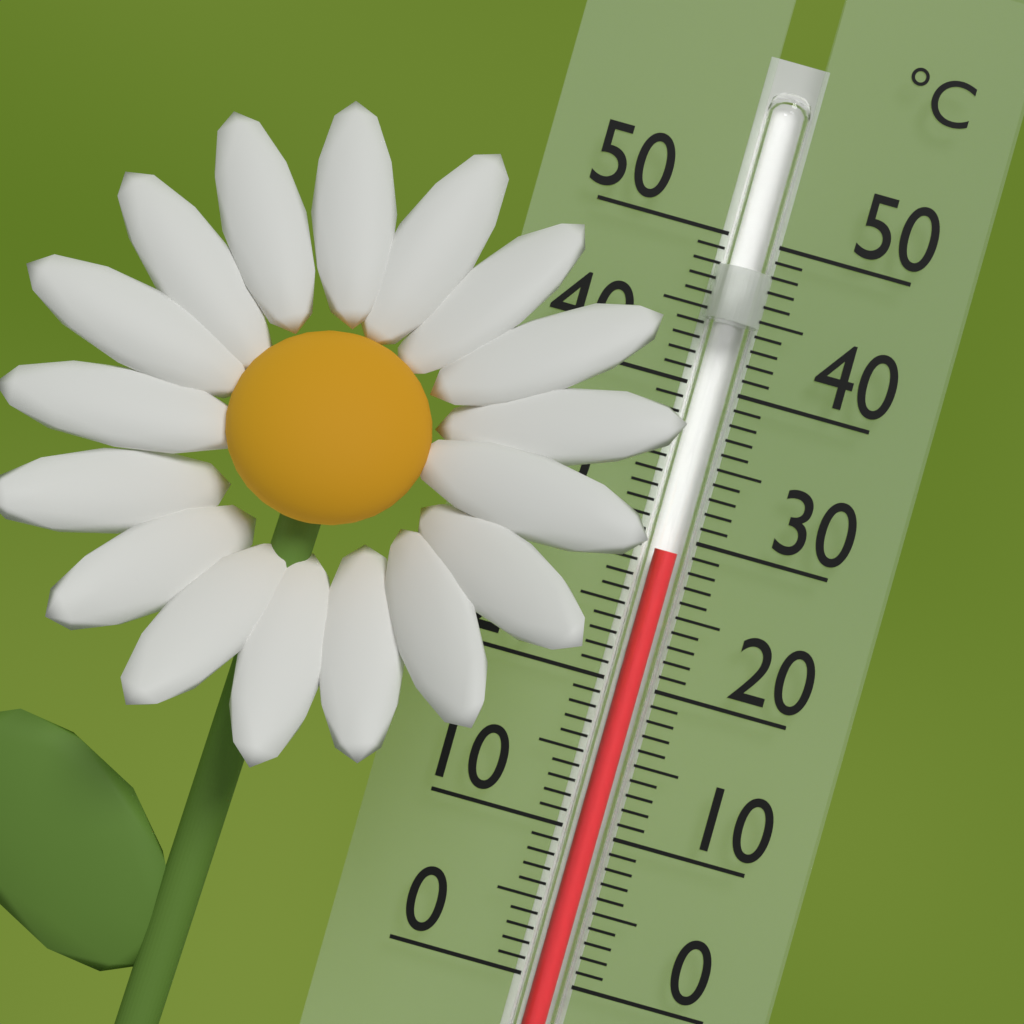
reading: 29 °C
